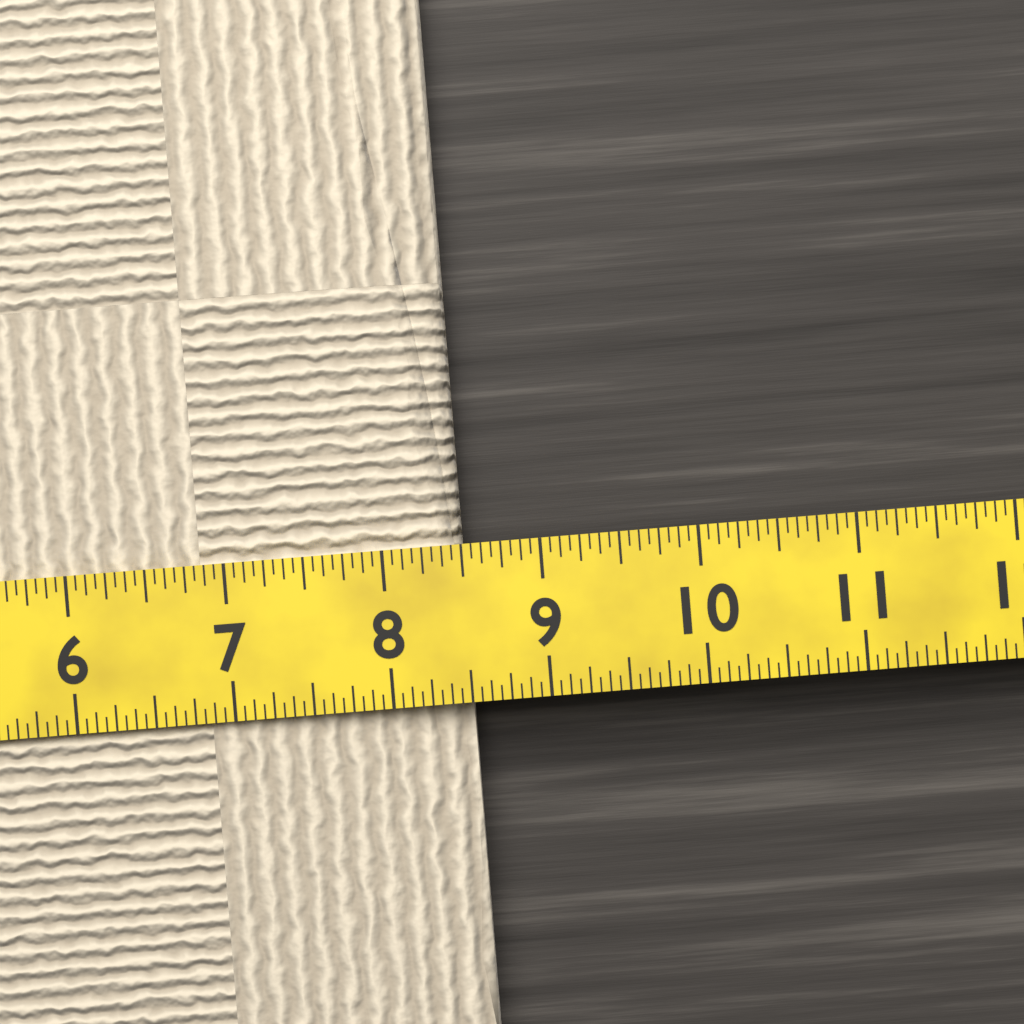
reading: 8.5000 (no unit)
